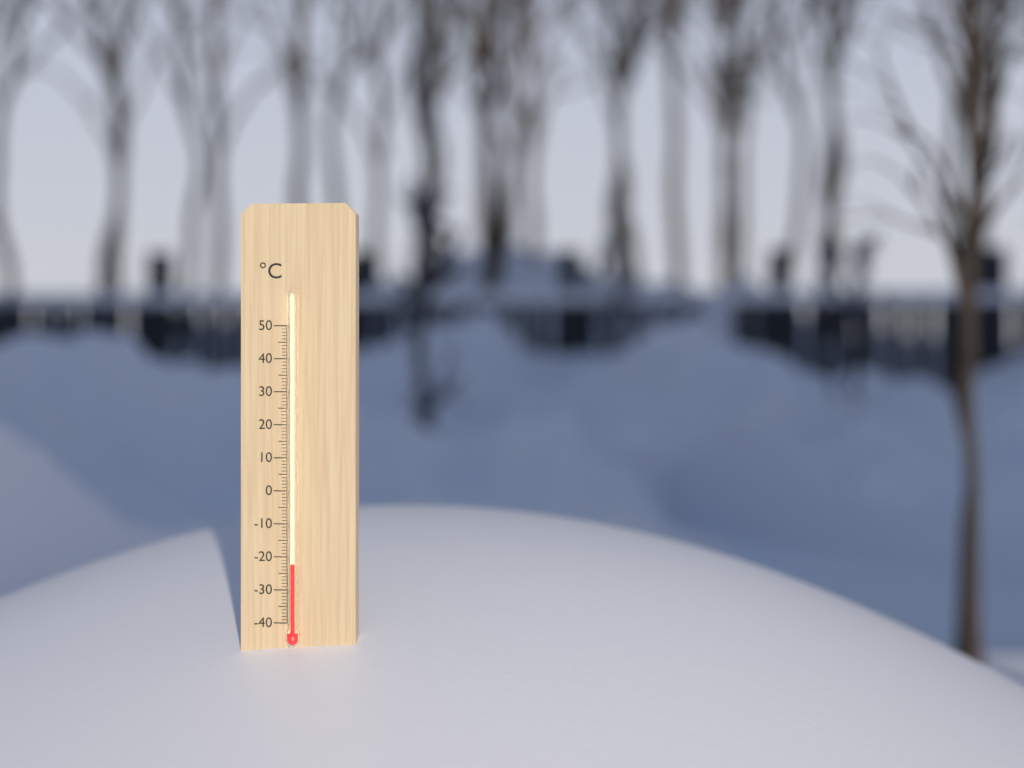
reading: -22 °C
